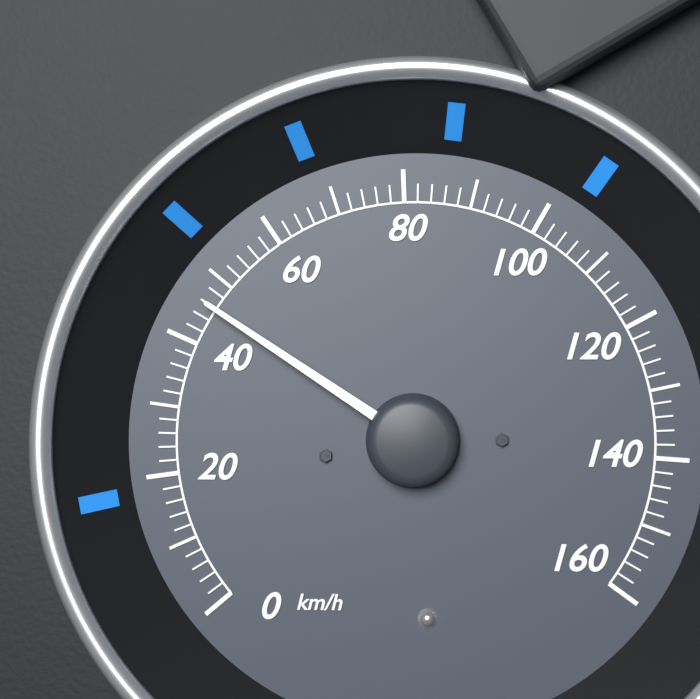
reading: 46 km/h
